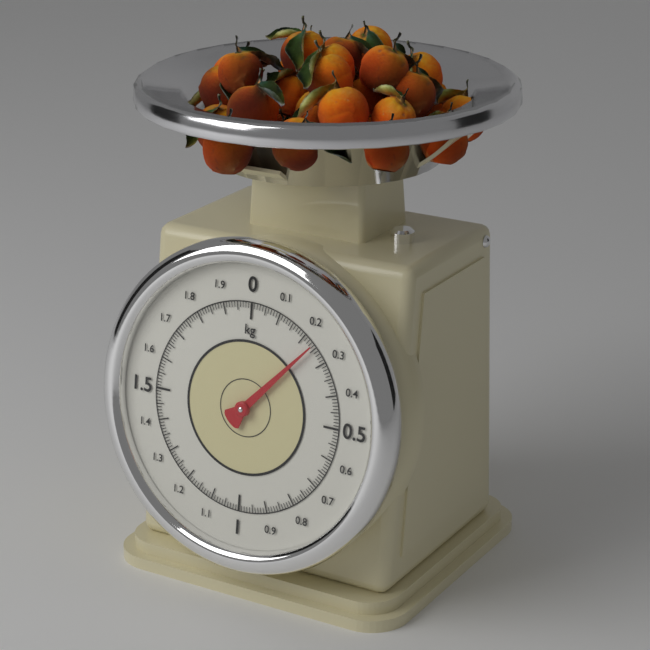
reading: 0.24 kg
